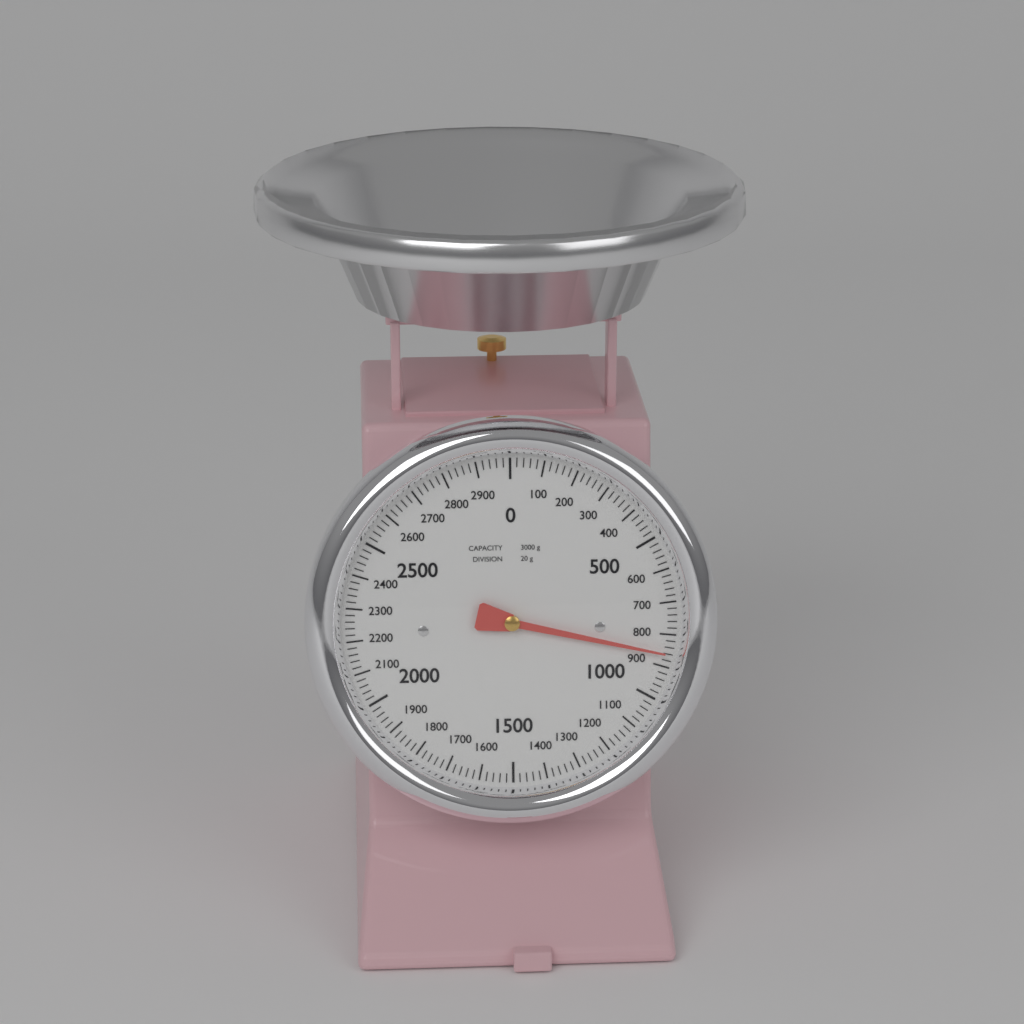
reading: 860 g
